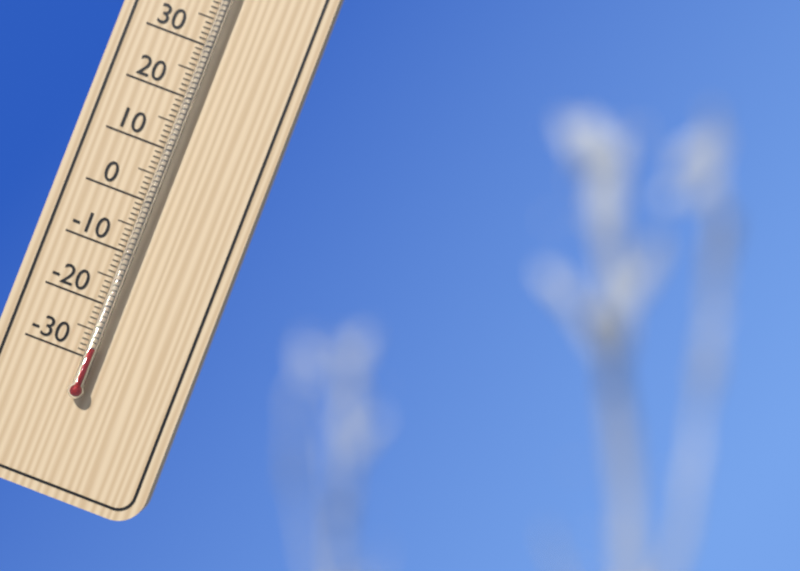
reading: -28 °C
